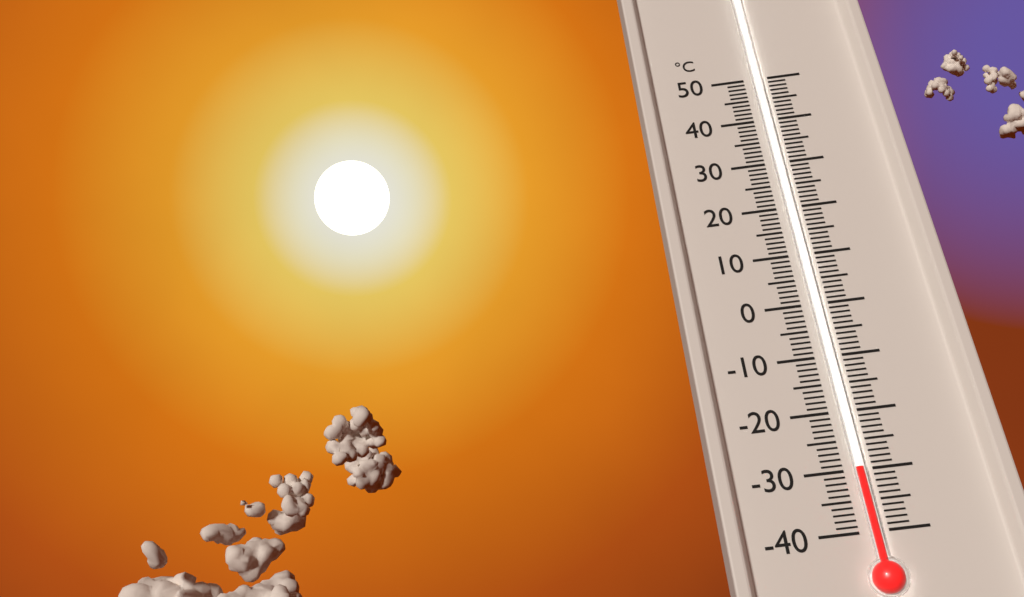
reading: -30 °C
